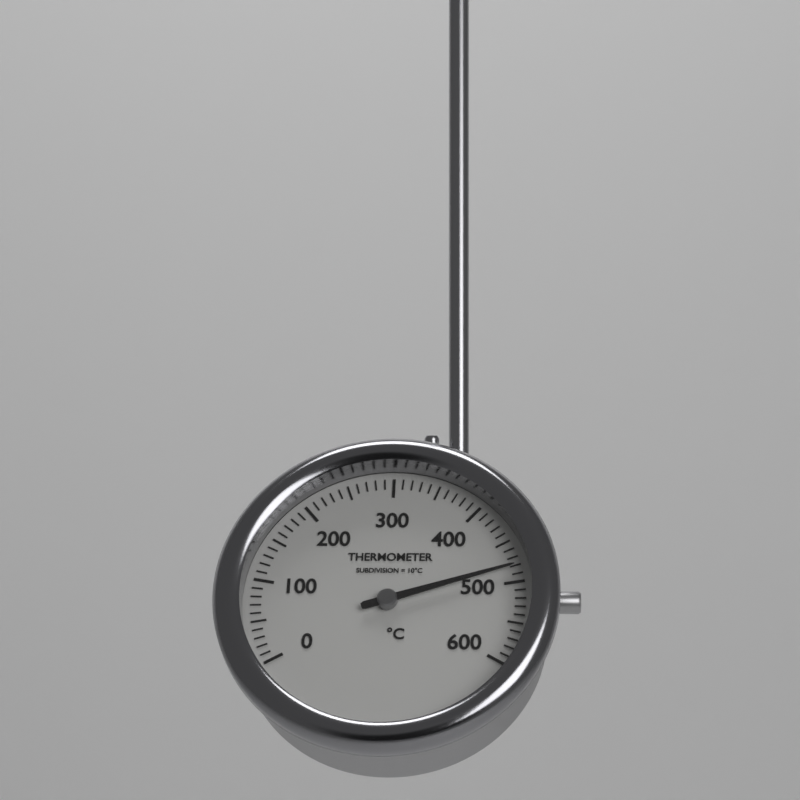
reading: 480 °C
